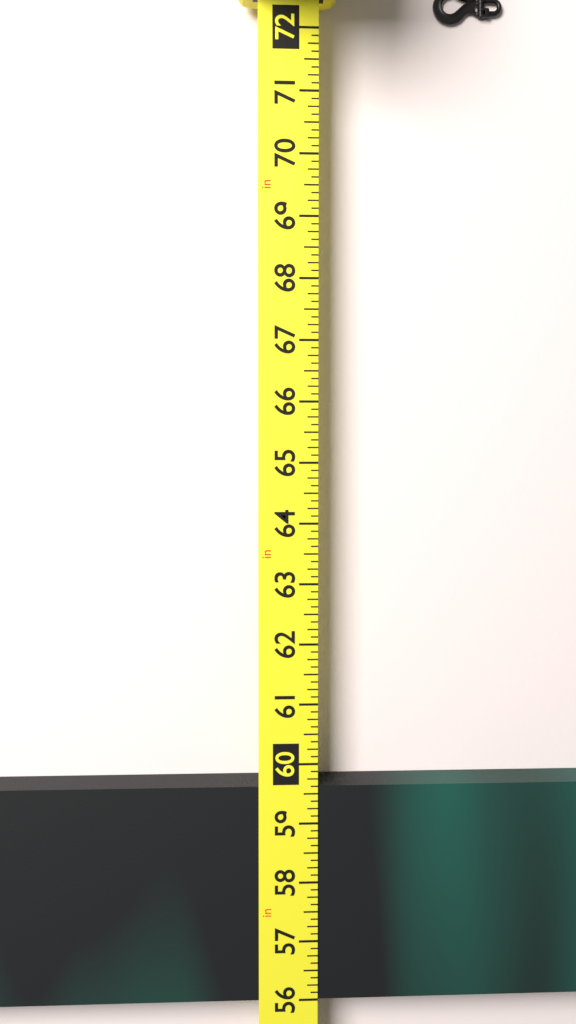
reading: 59.625 in
